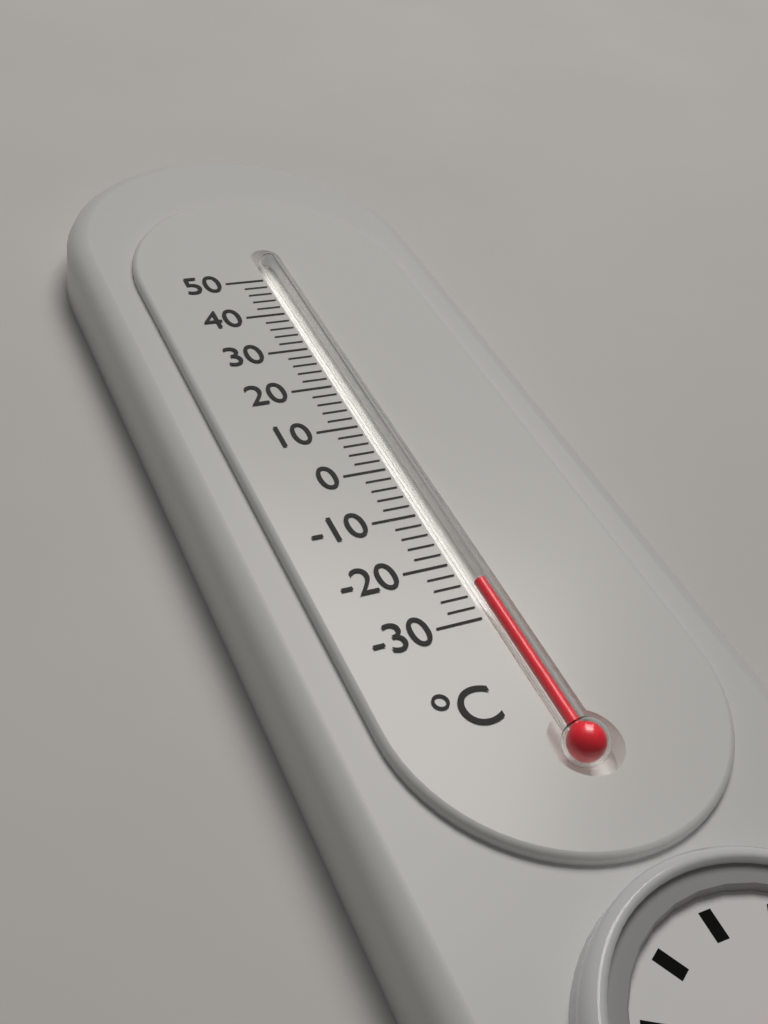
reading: -24 °C
